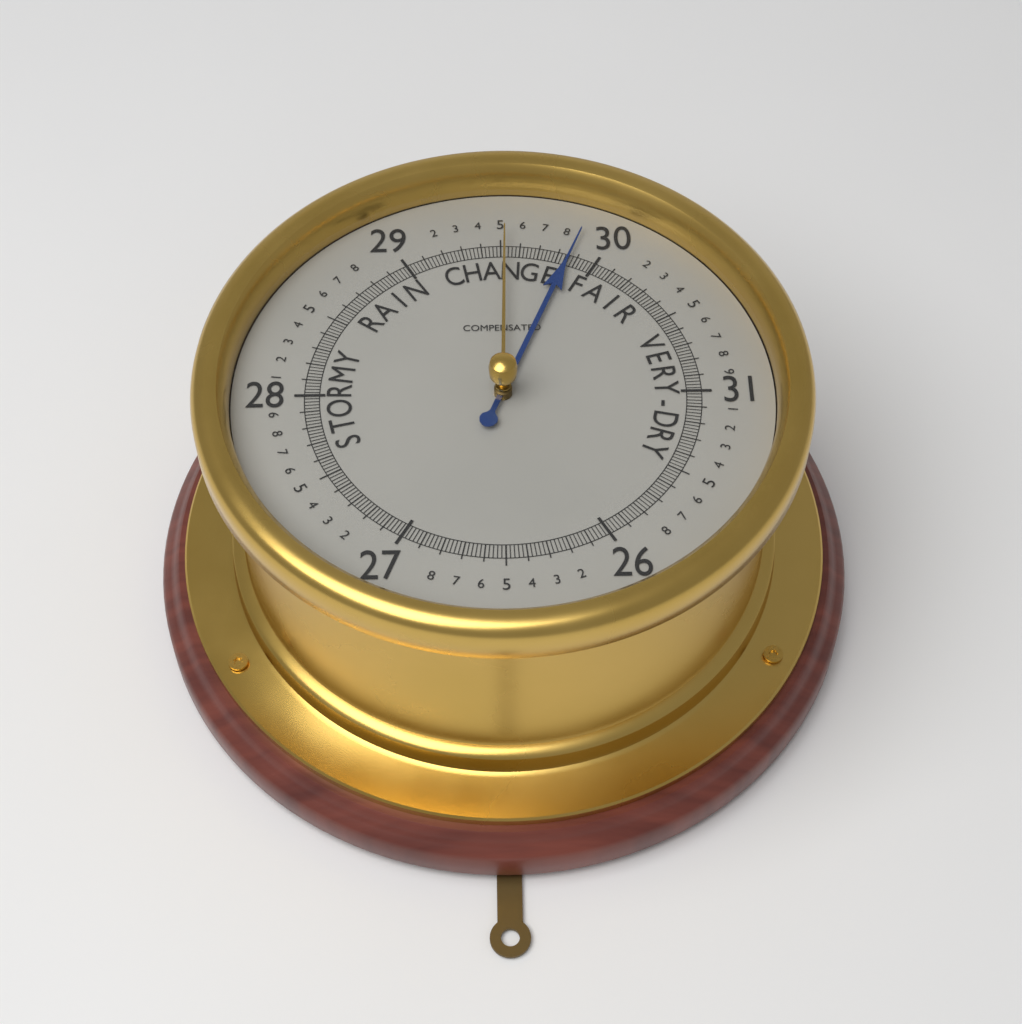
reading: 29.86 (no unit)
